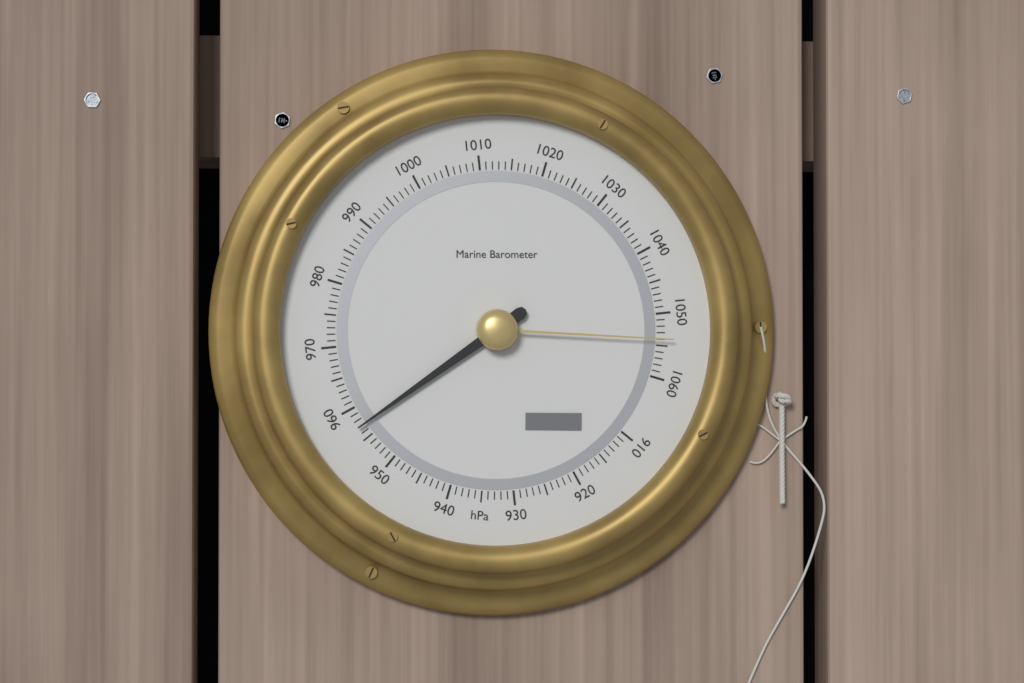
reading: 957 hPa
